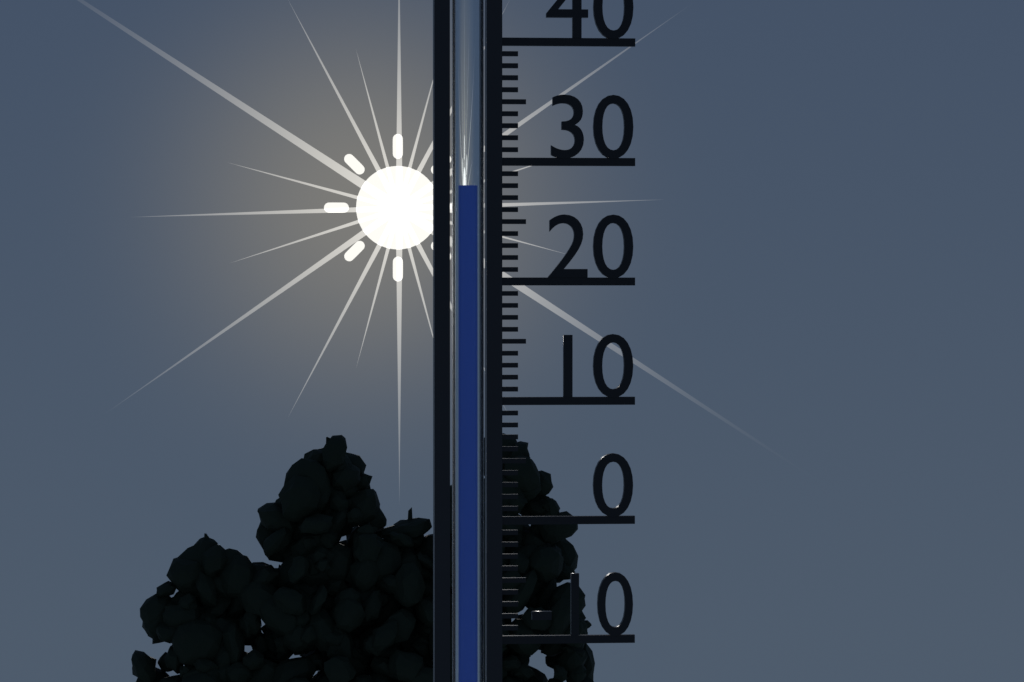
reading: 28 (no unit)
